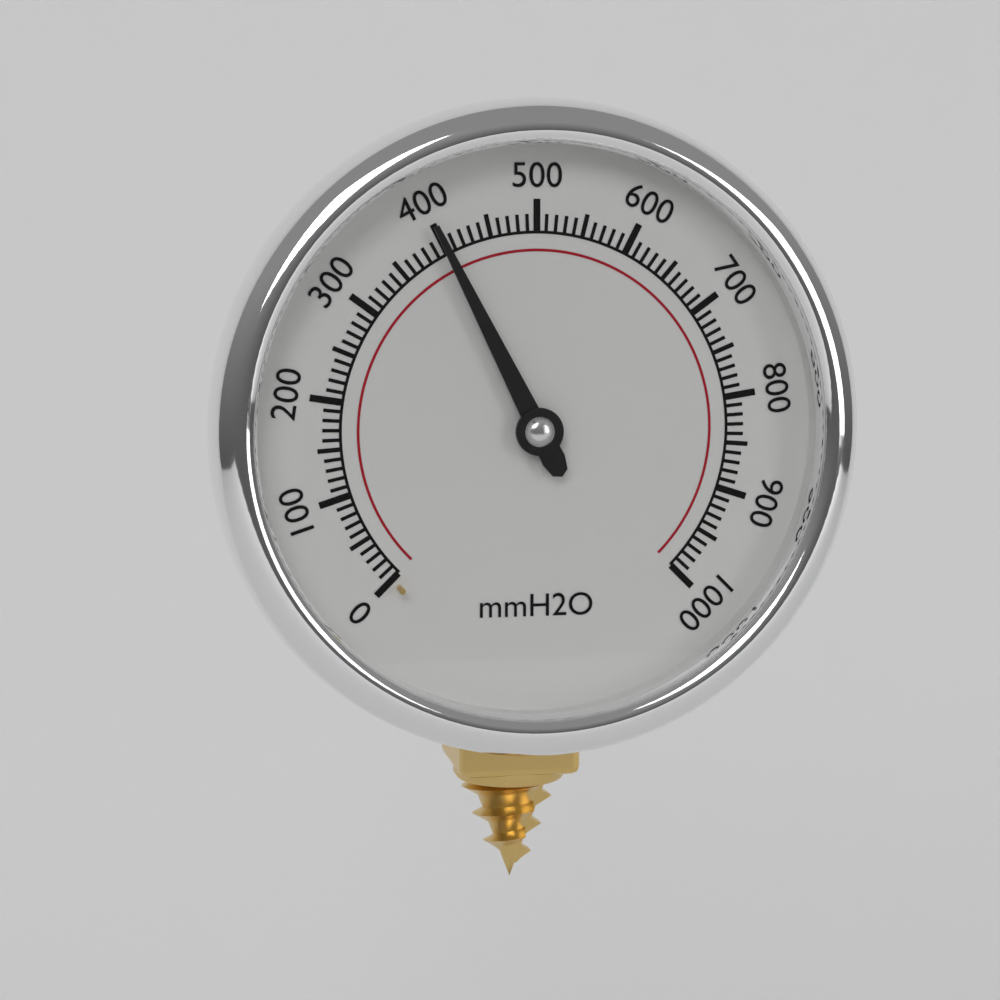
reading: 400 mmH2O
